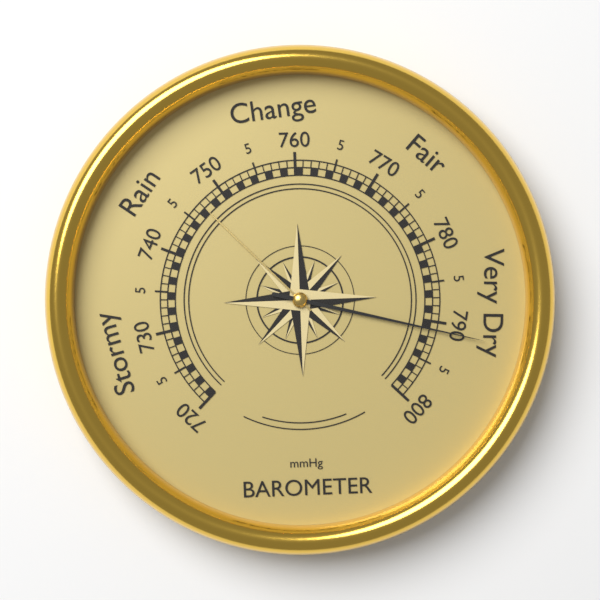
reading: 791 mmHg
